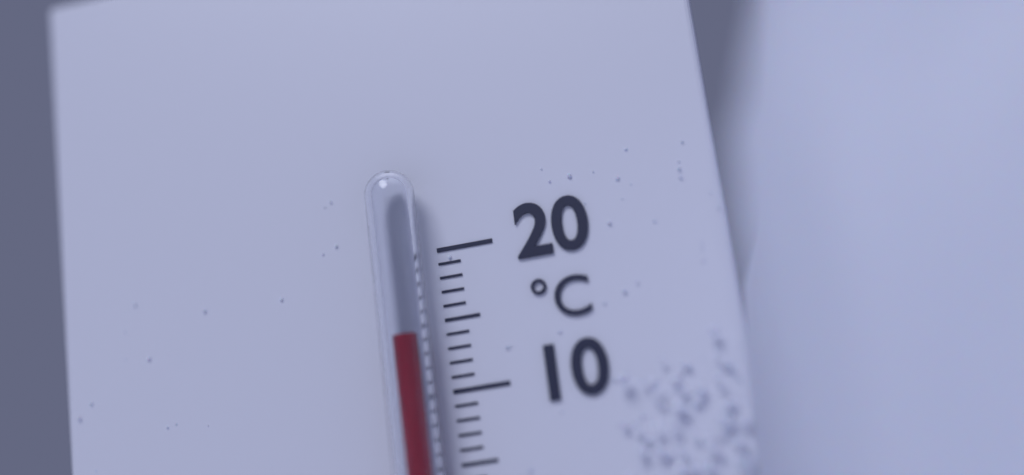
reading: 14 °C
